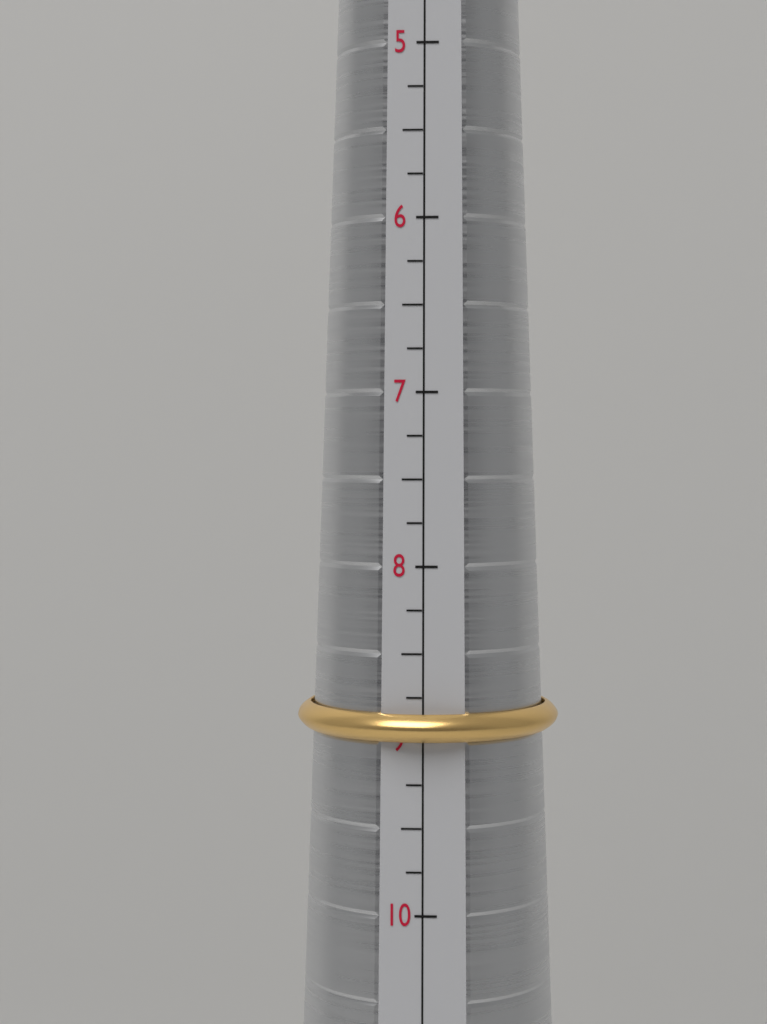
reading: 9.00 (no unit)
